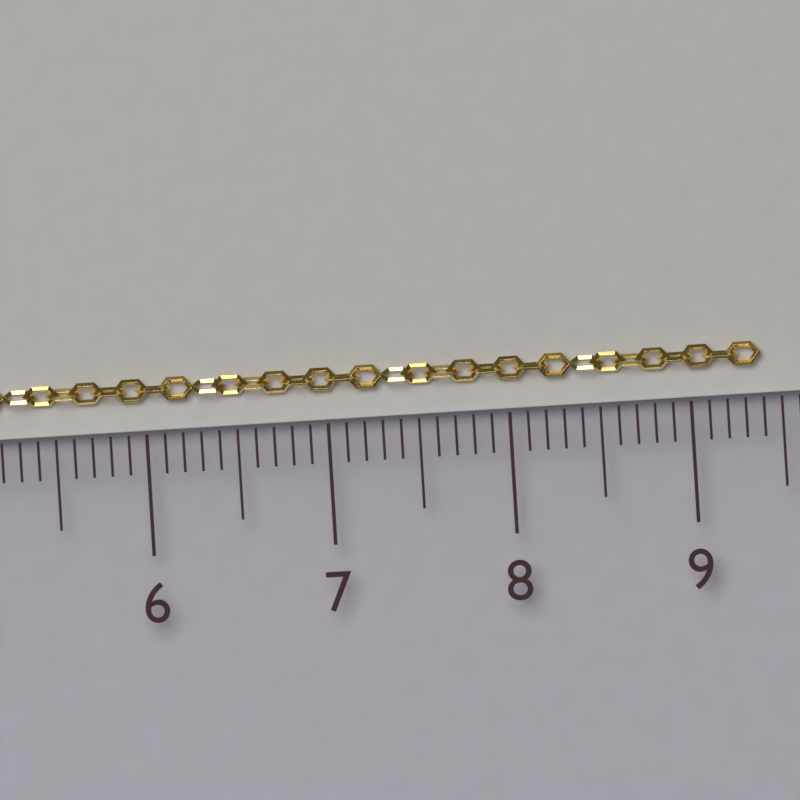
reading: 9.4 cm
